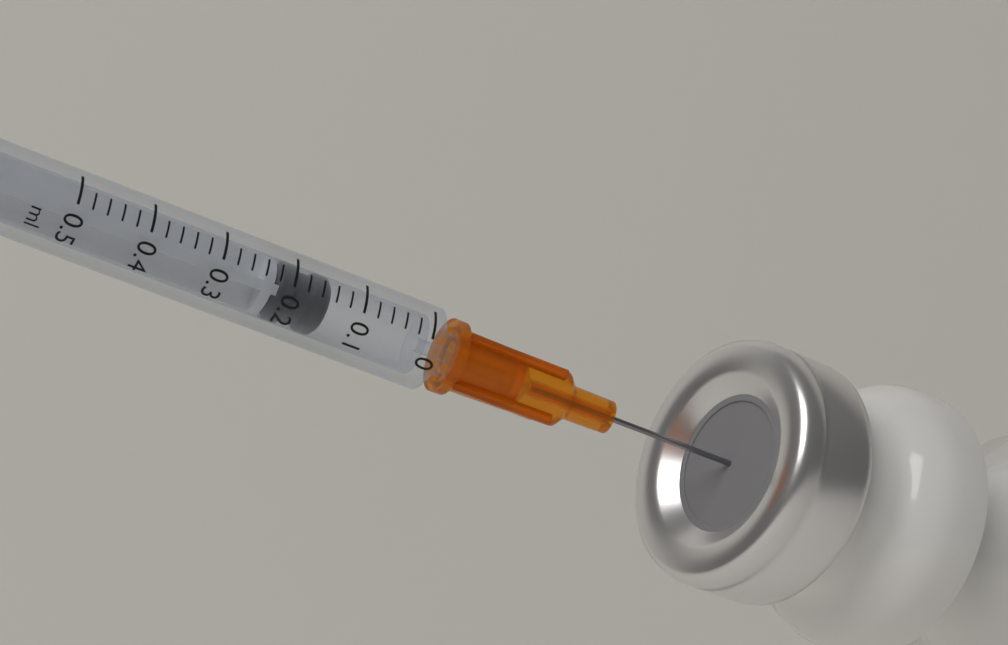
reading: 0.14 ml
